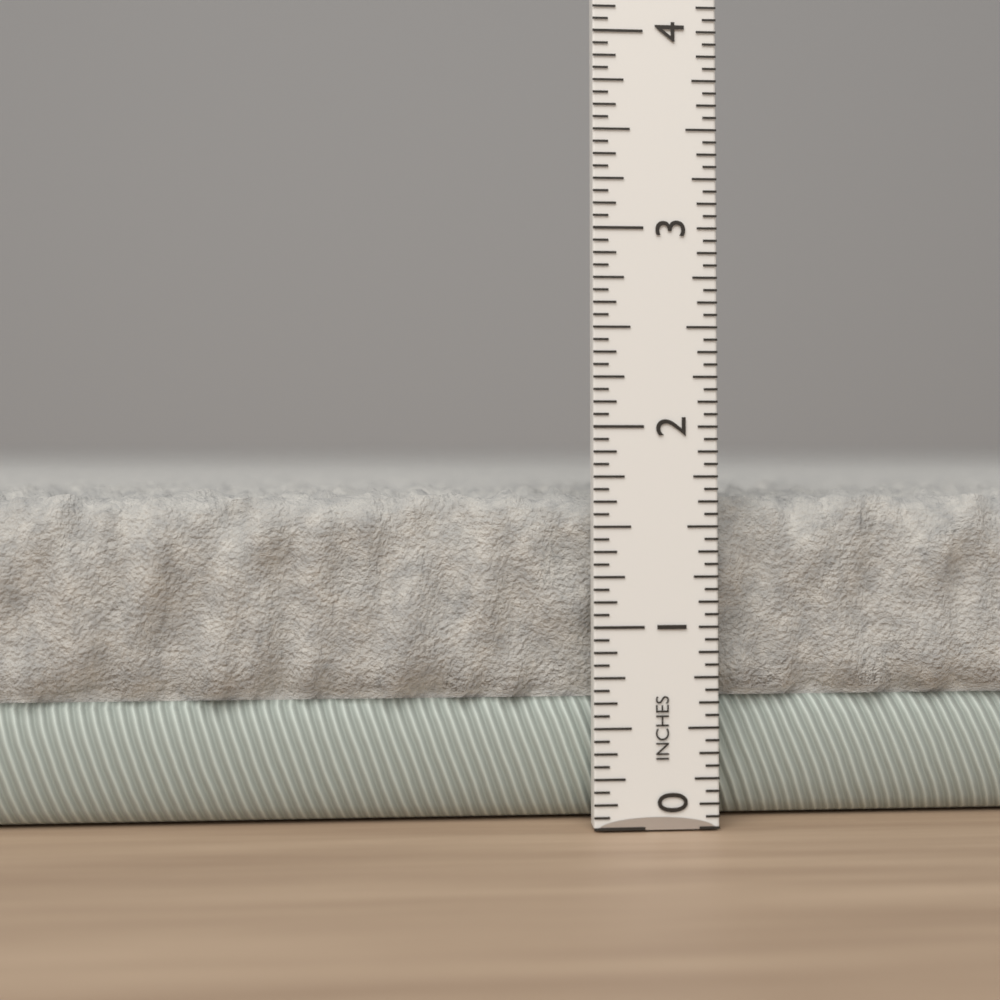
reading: 1.6875 in
